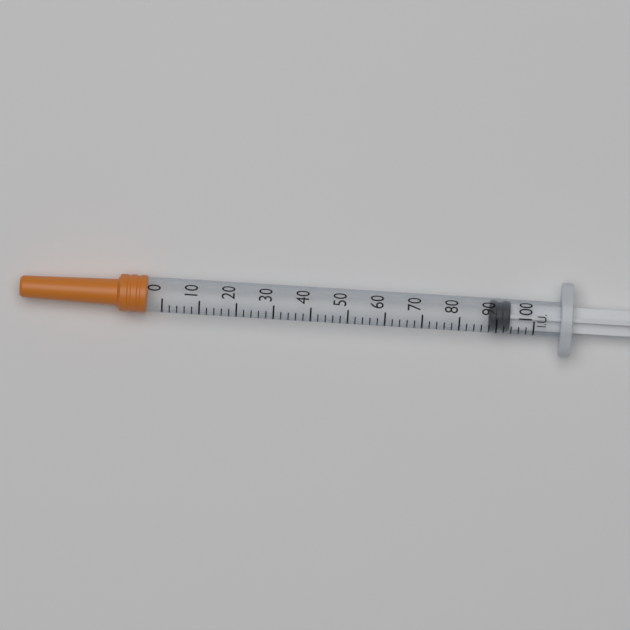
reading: 88 IU
